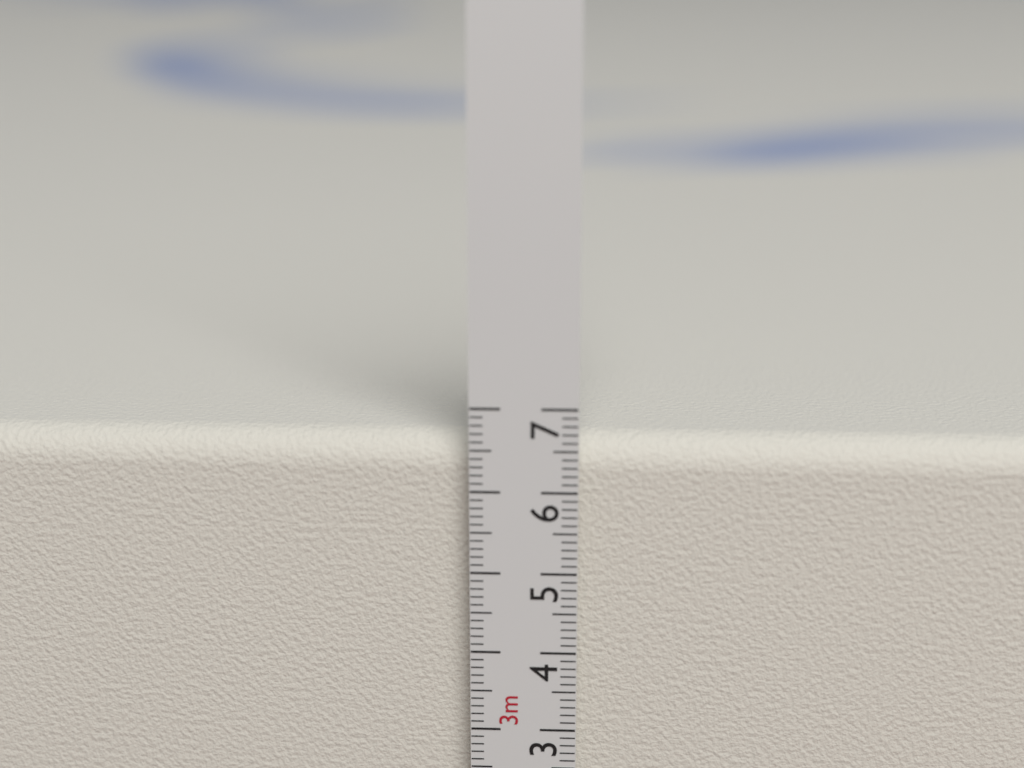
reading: 6.6 cm
